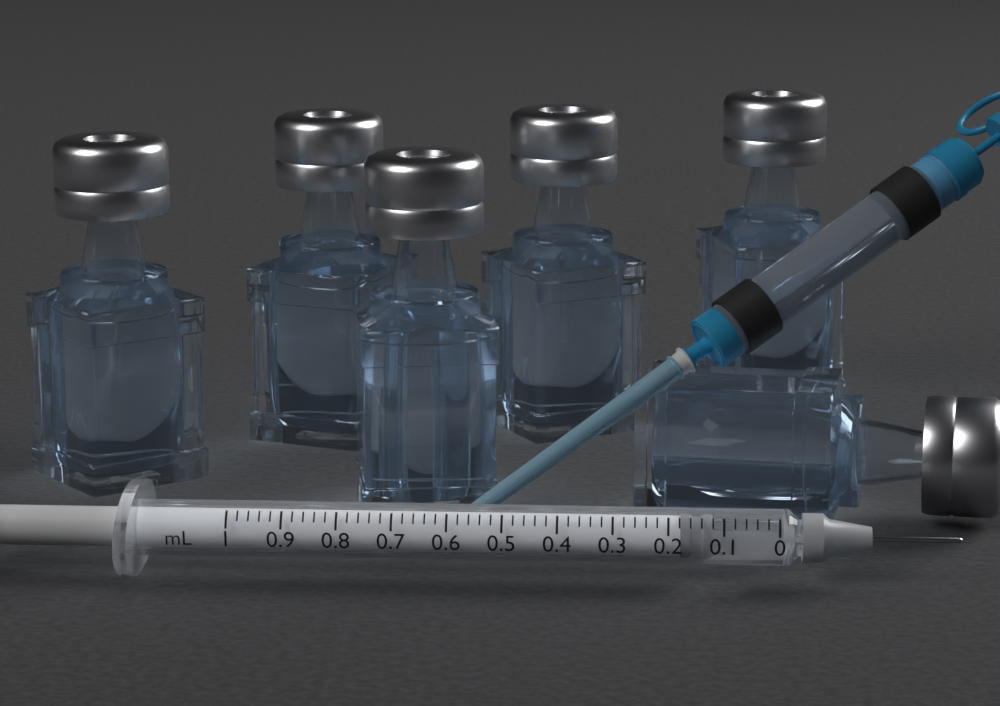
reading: 0.12 mL
